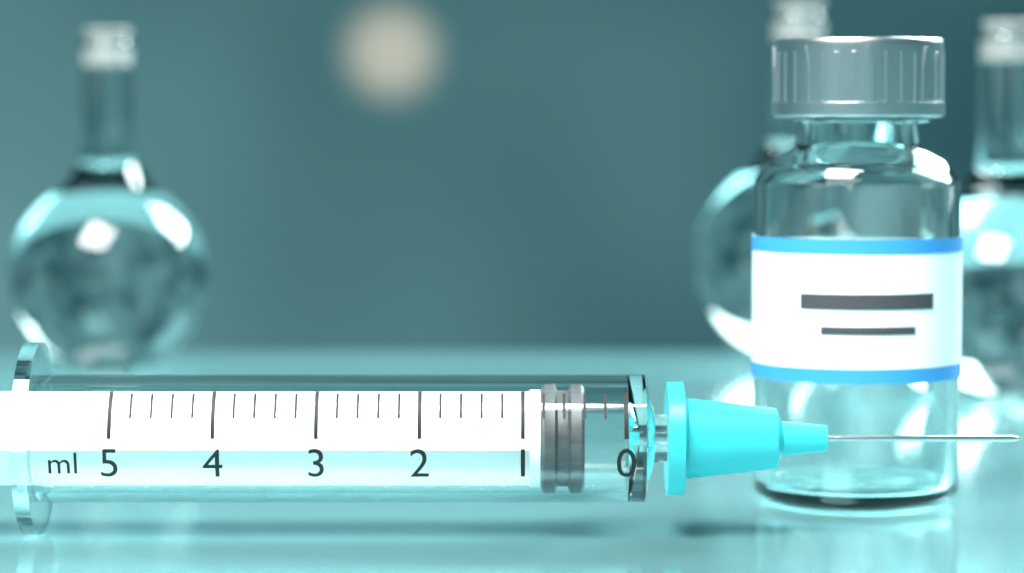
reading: 0.4 ml
